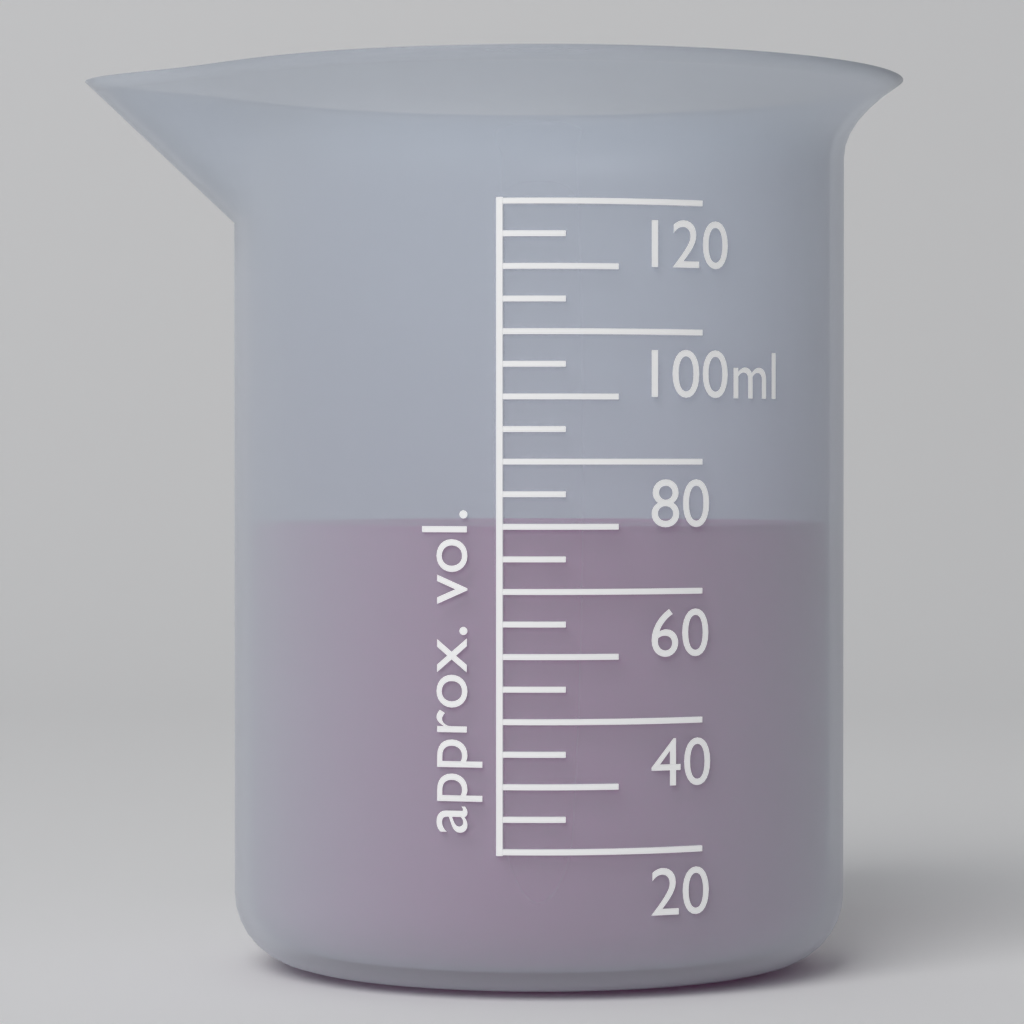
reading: 70 ml
